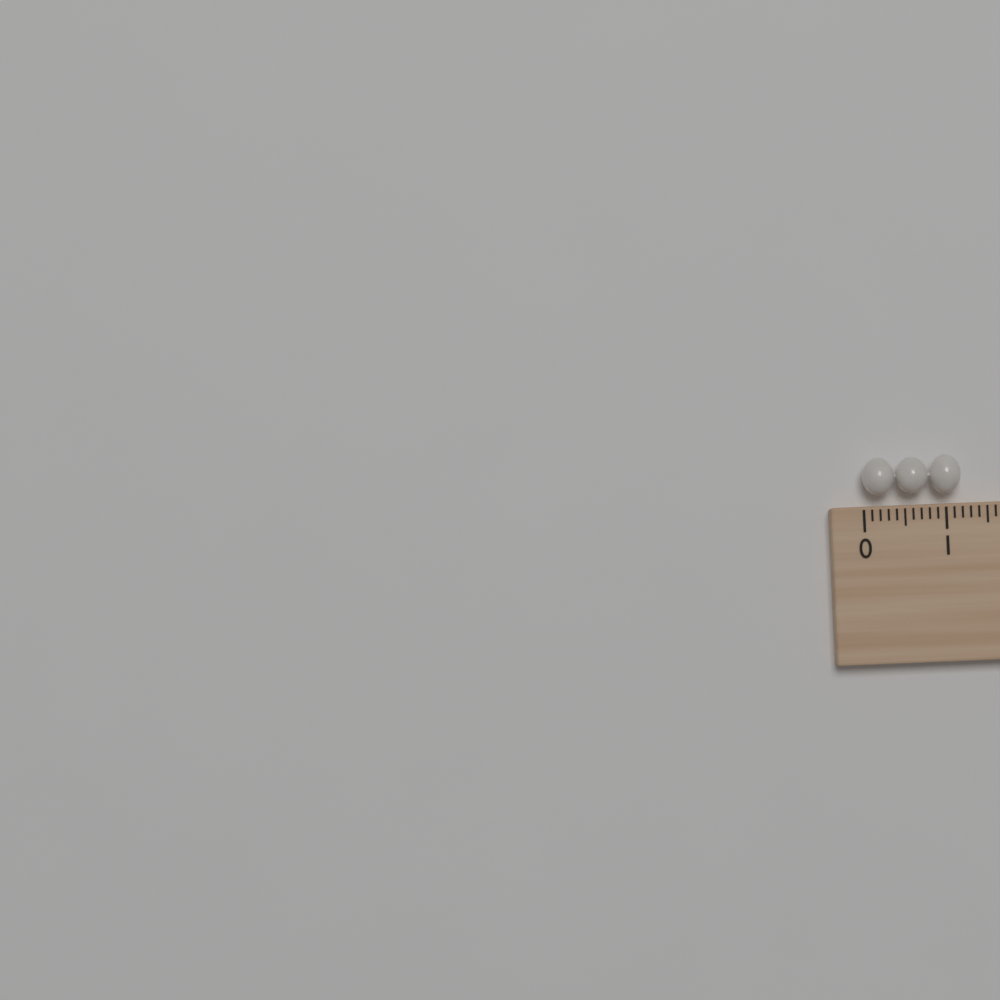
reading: 1.2 cm
